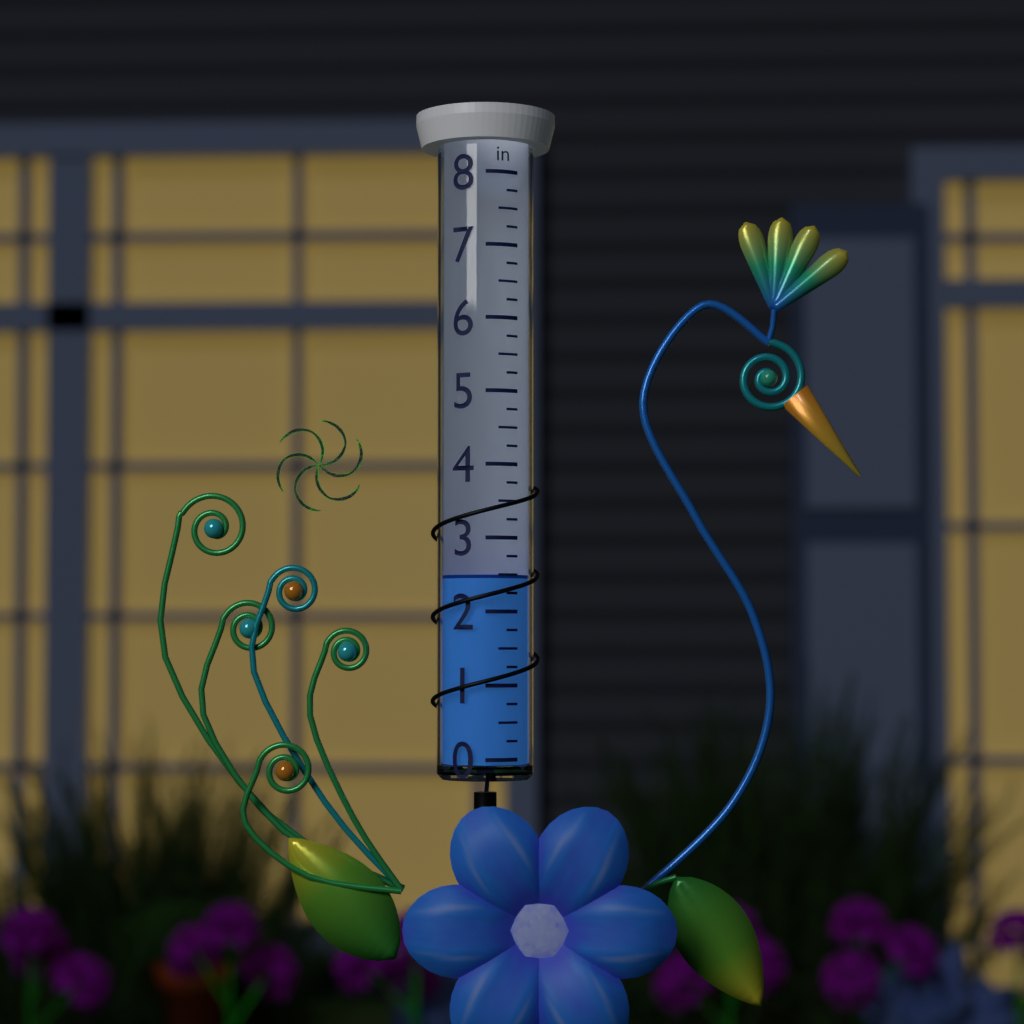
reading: 2.50 in
